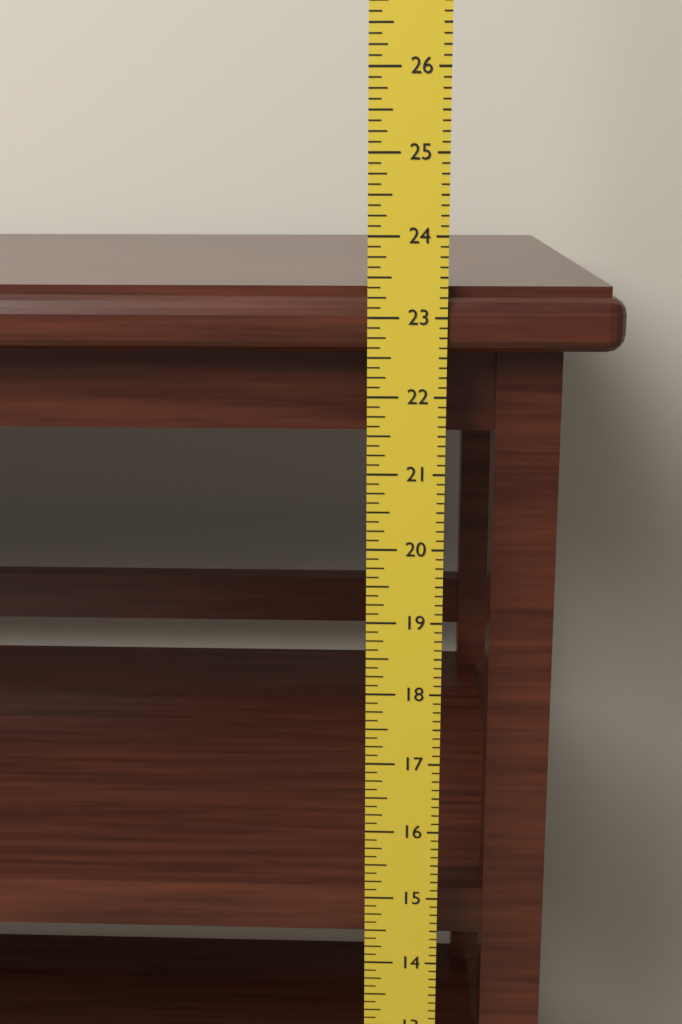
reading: 23.375 in
